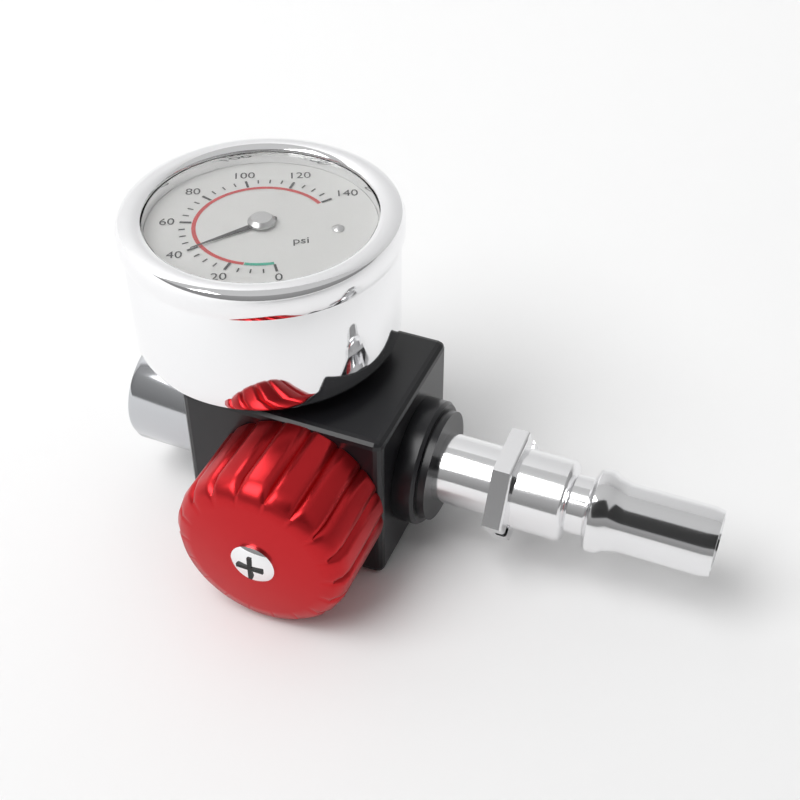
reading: 40 psi
